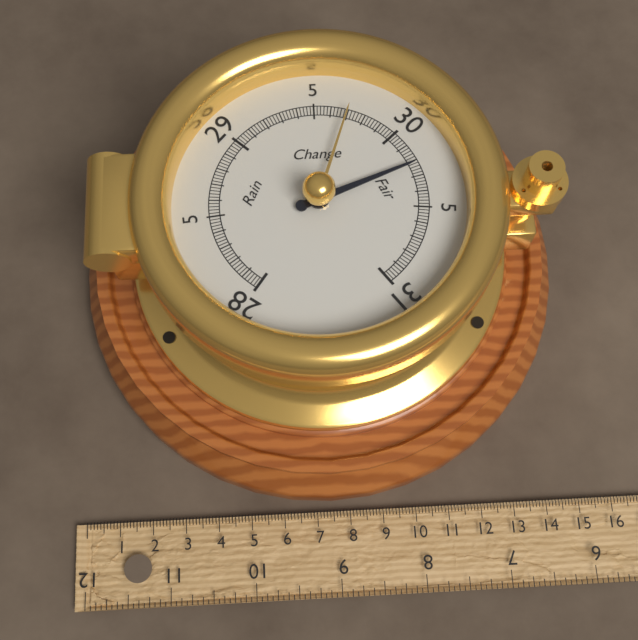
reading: 30.22 inHg
